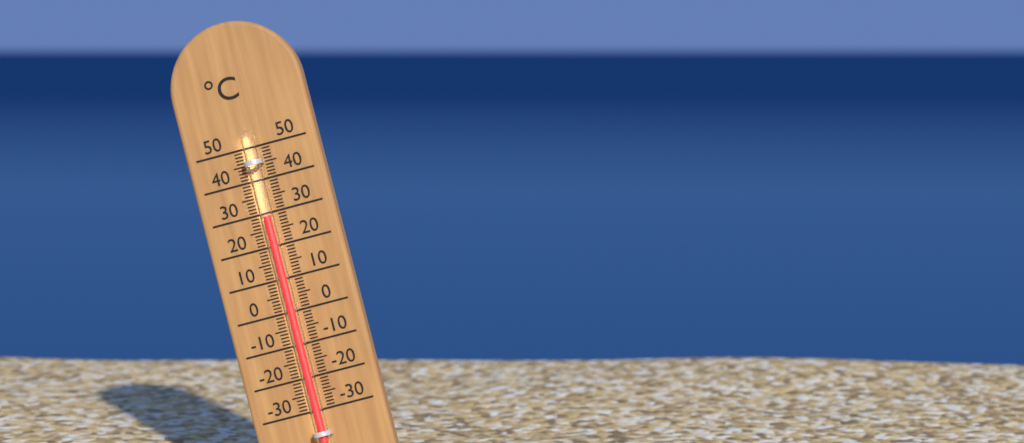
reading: 29 °C
